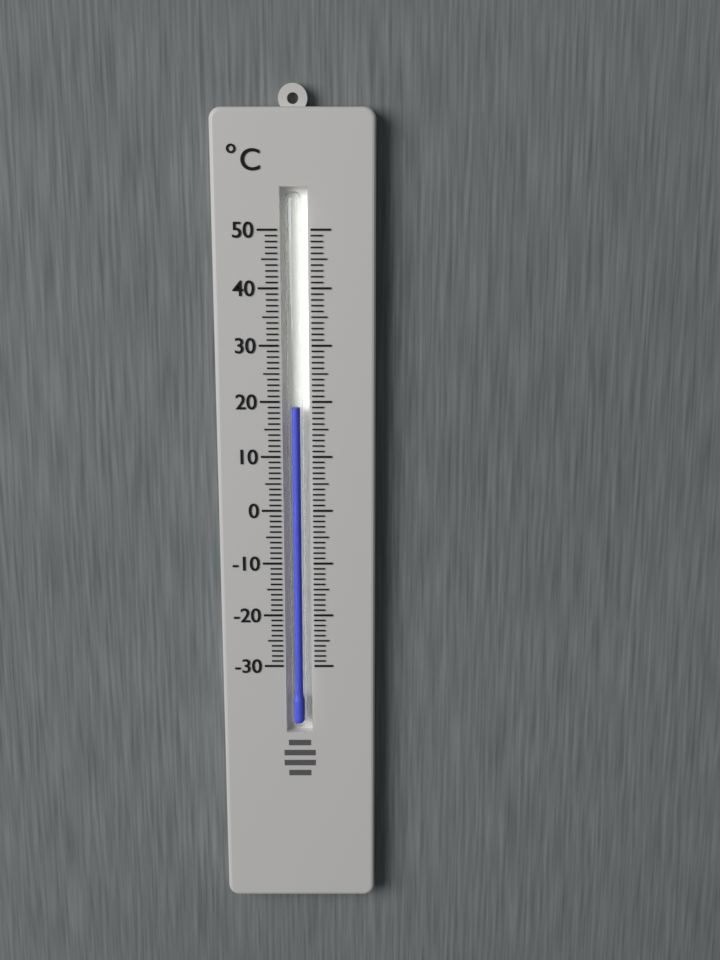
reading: 19 °C
